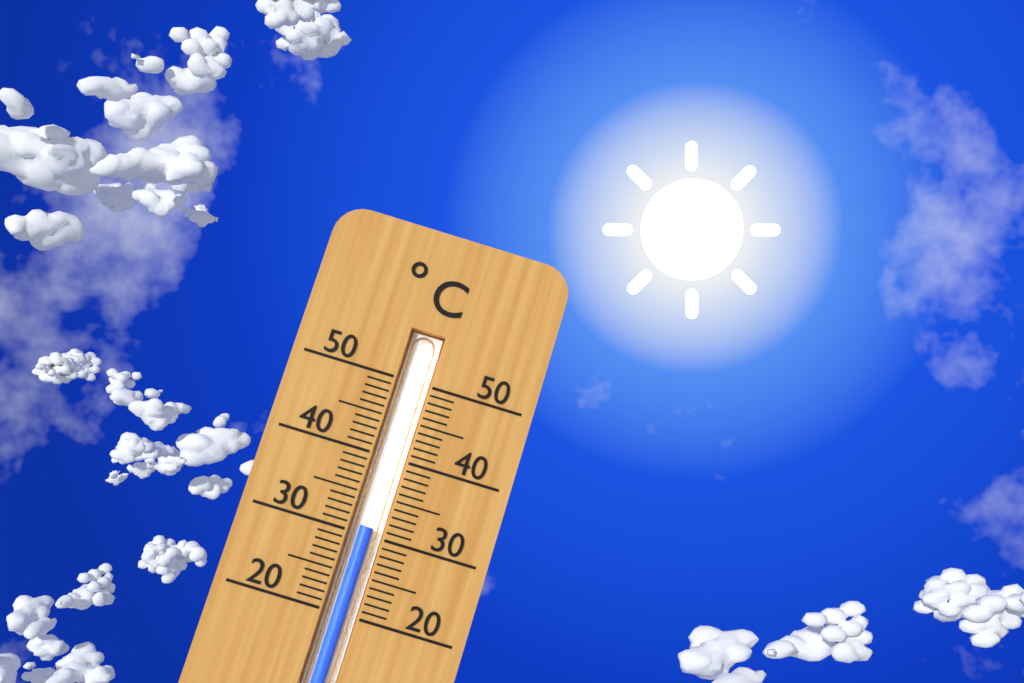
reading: 31 °C
